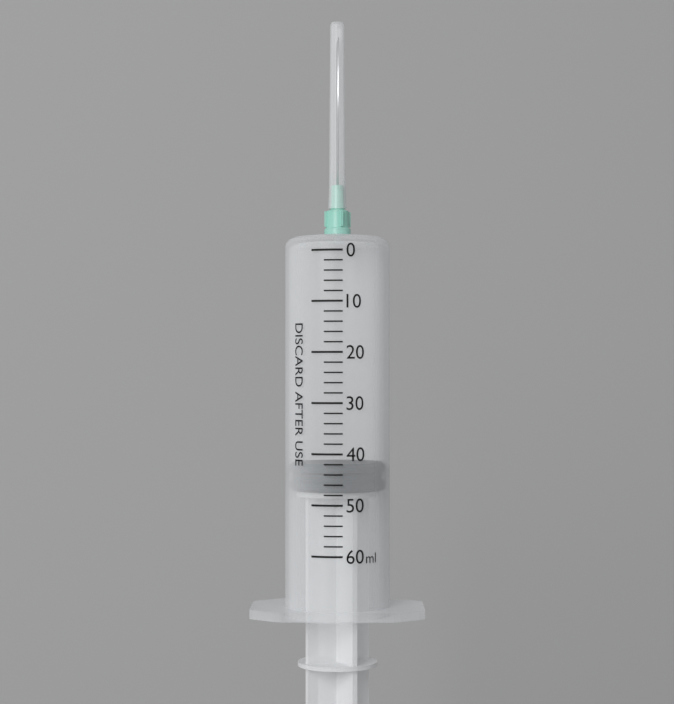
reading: 42 ml
